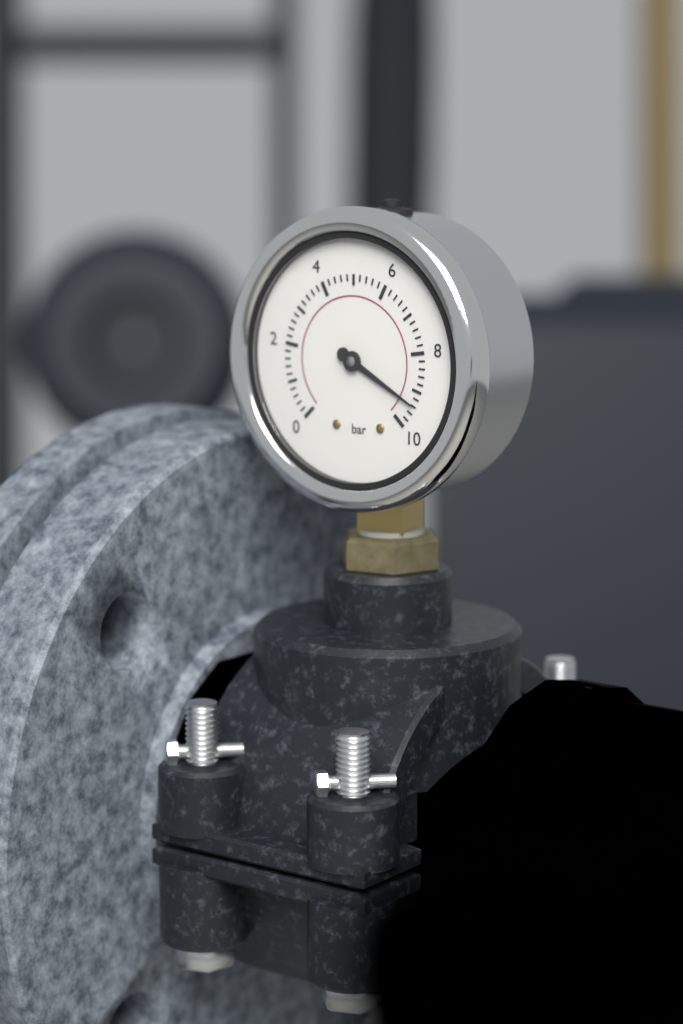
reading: 9.4 bar
